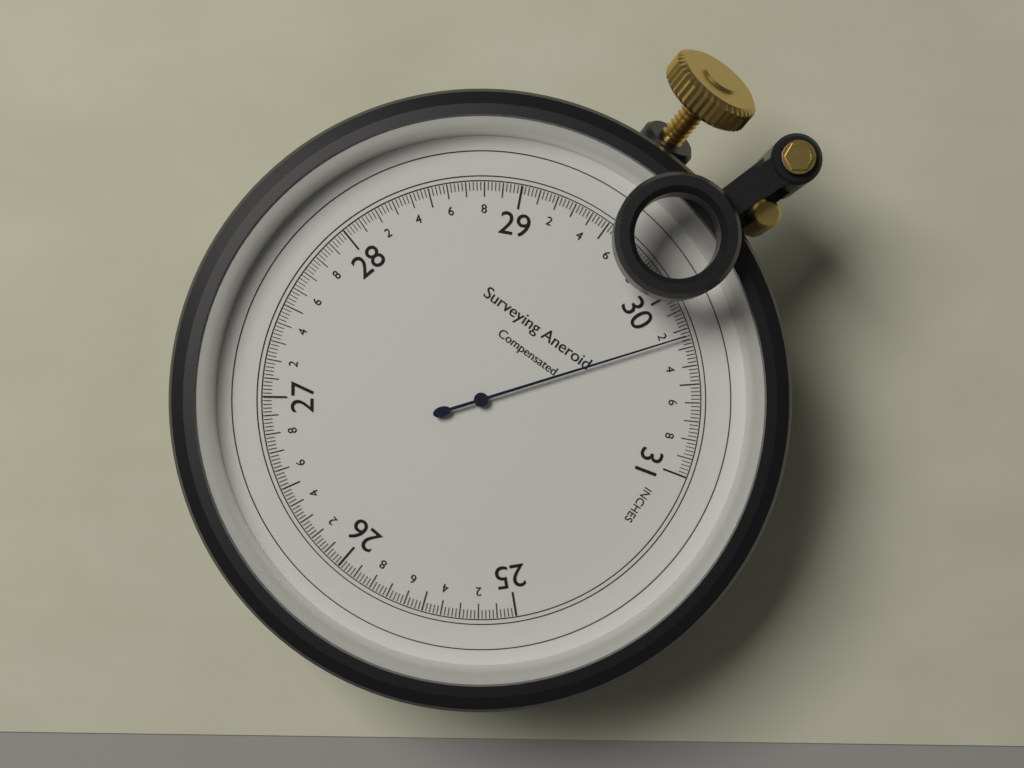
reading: 30.24 inches
